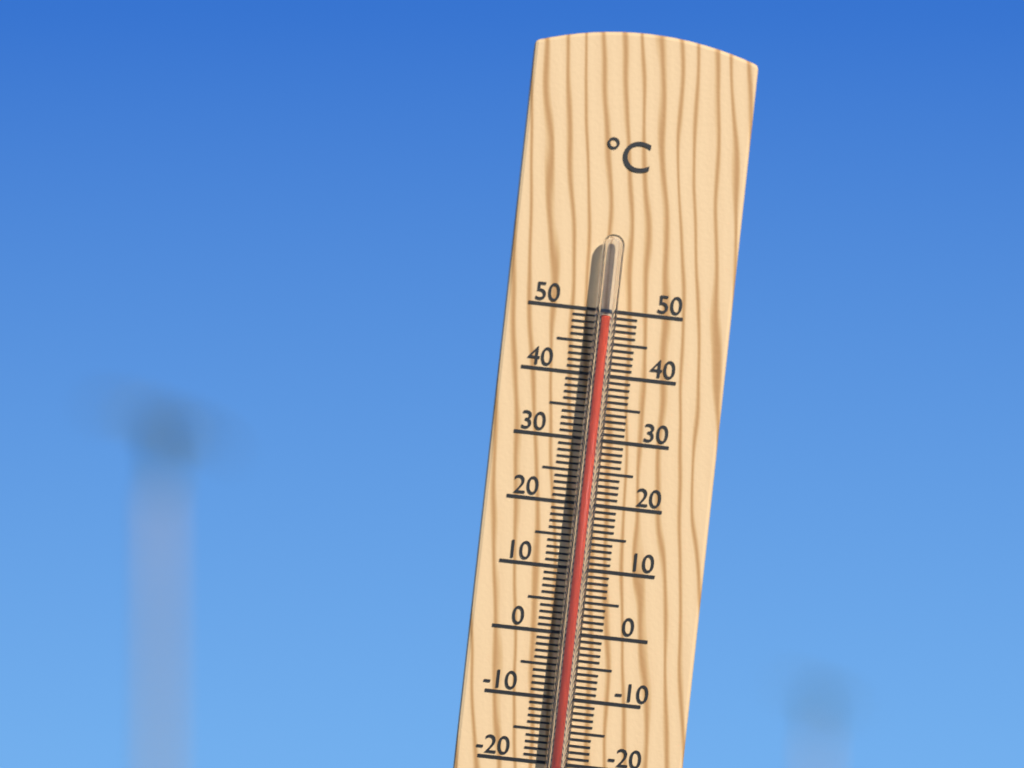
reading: 49 °C
